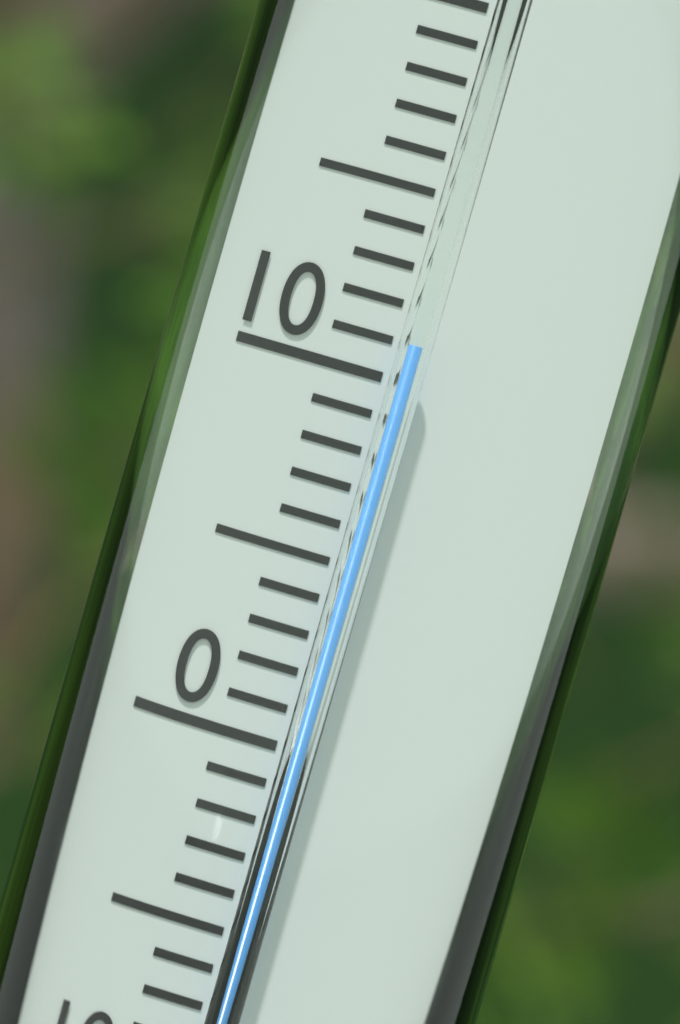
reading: 11 °C
